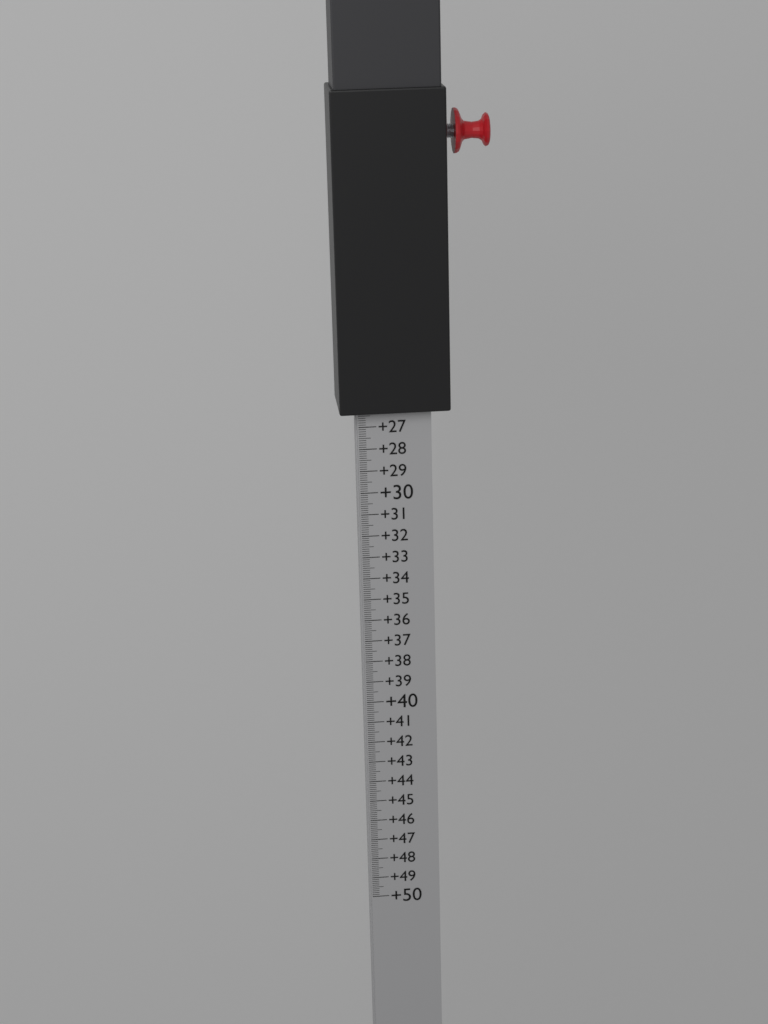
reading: 26.3 (no unit)
